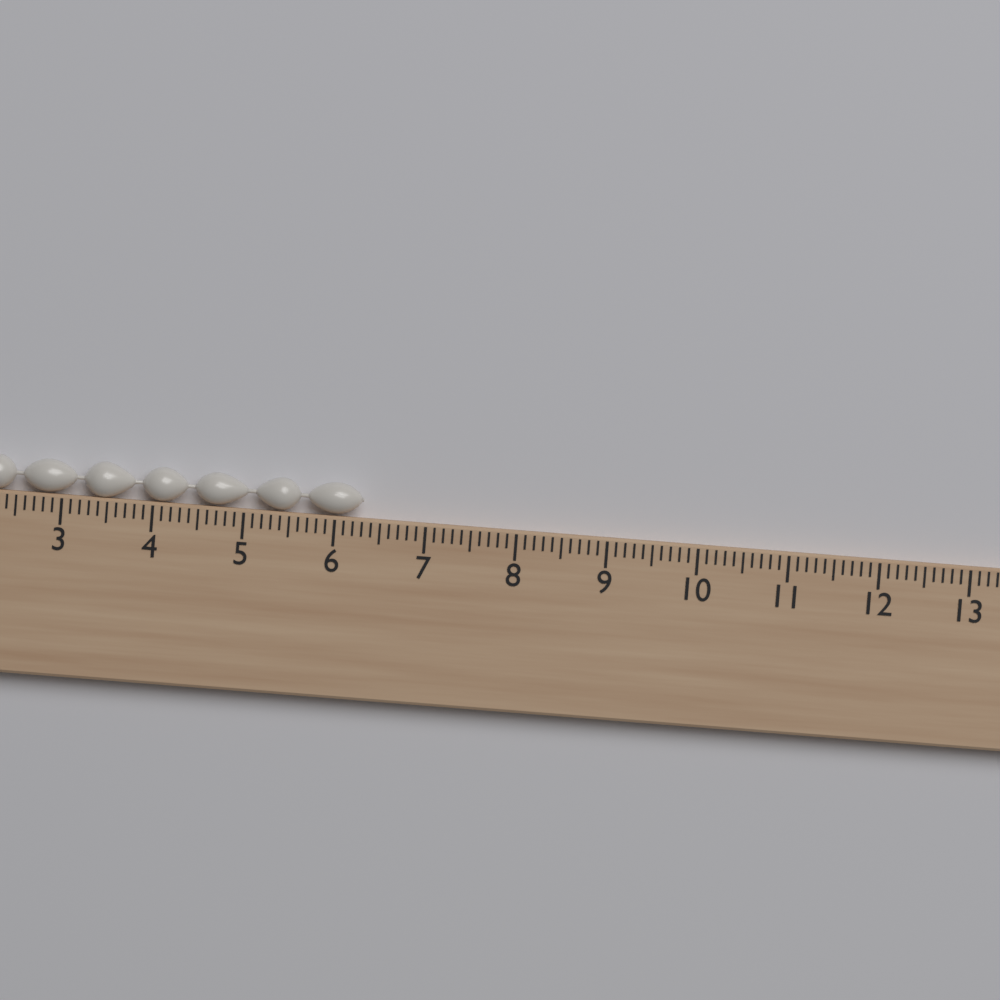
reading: 6.3 cm
